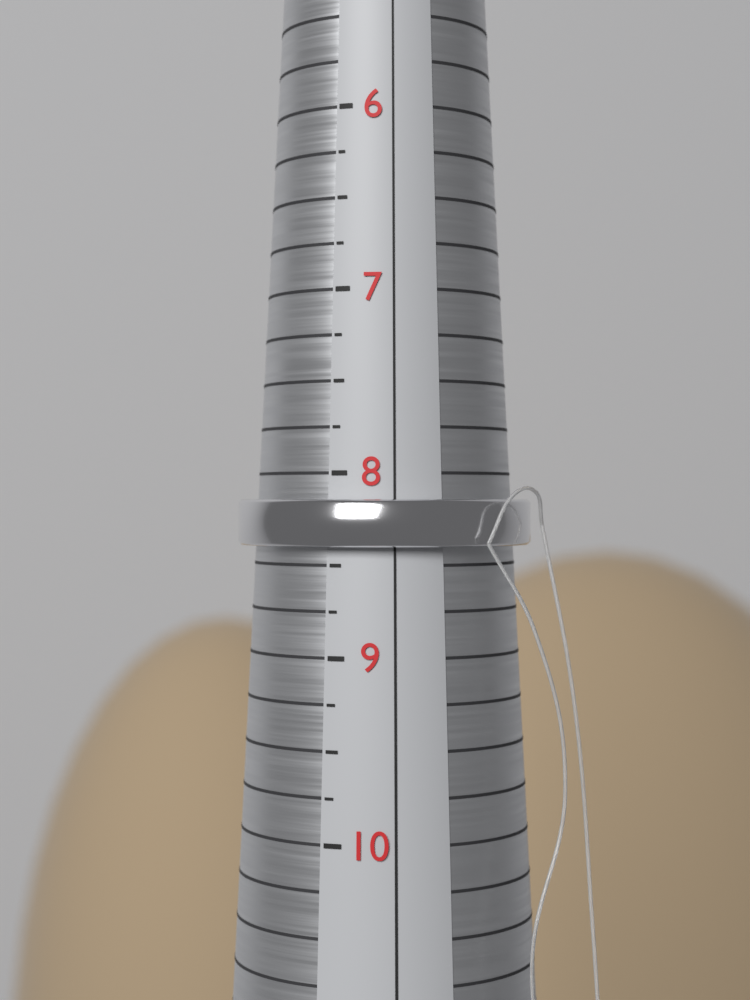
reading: 8.40 (no unit)
